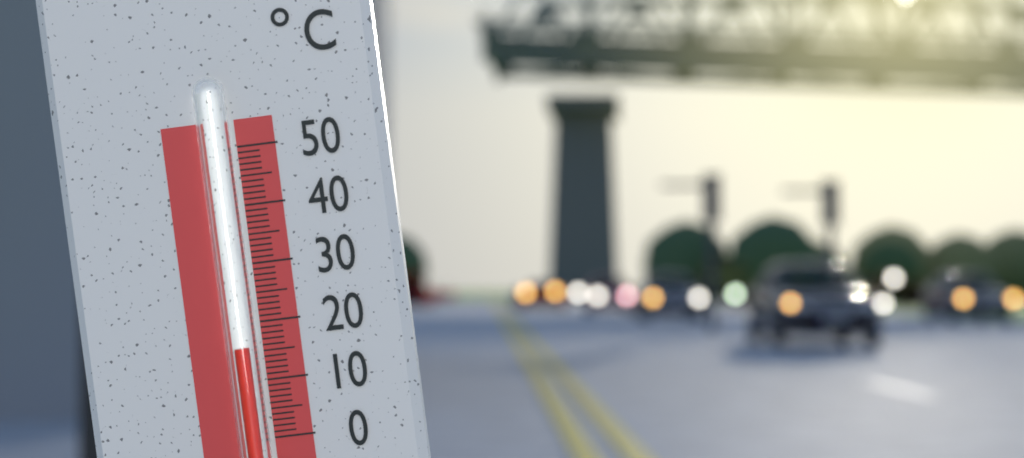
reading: 16 °C
